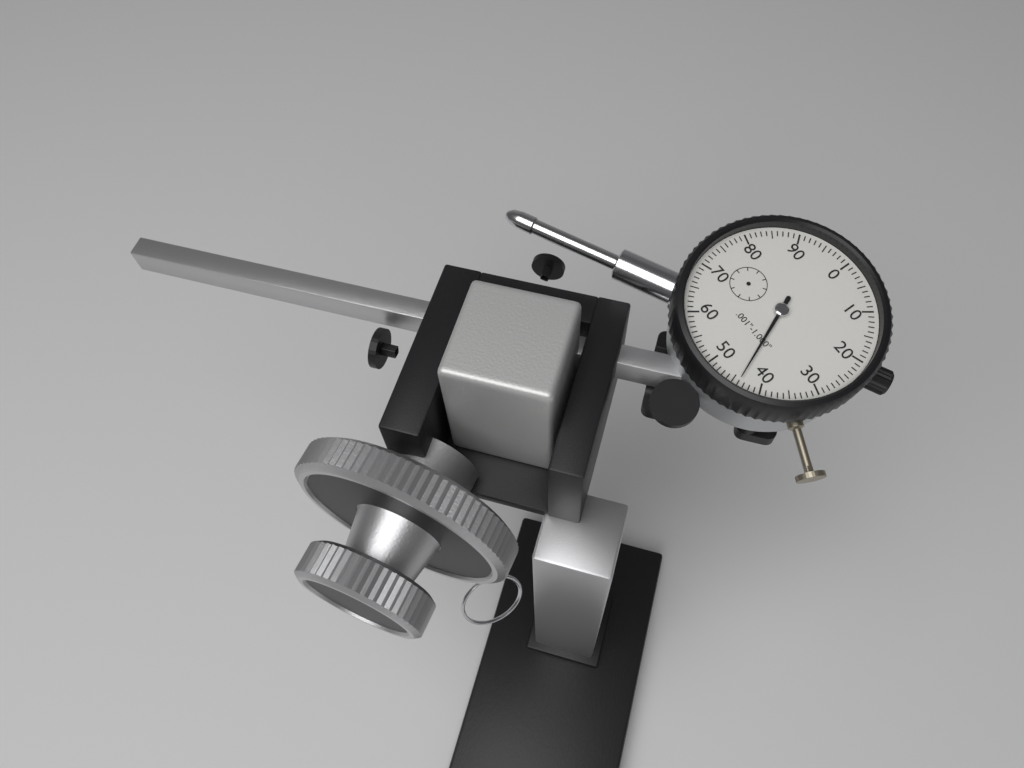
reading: 0.044 in
